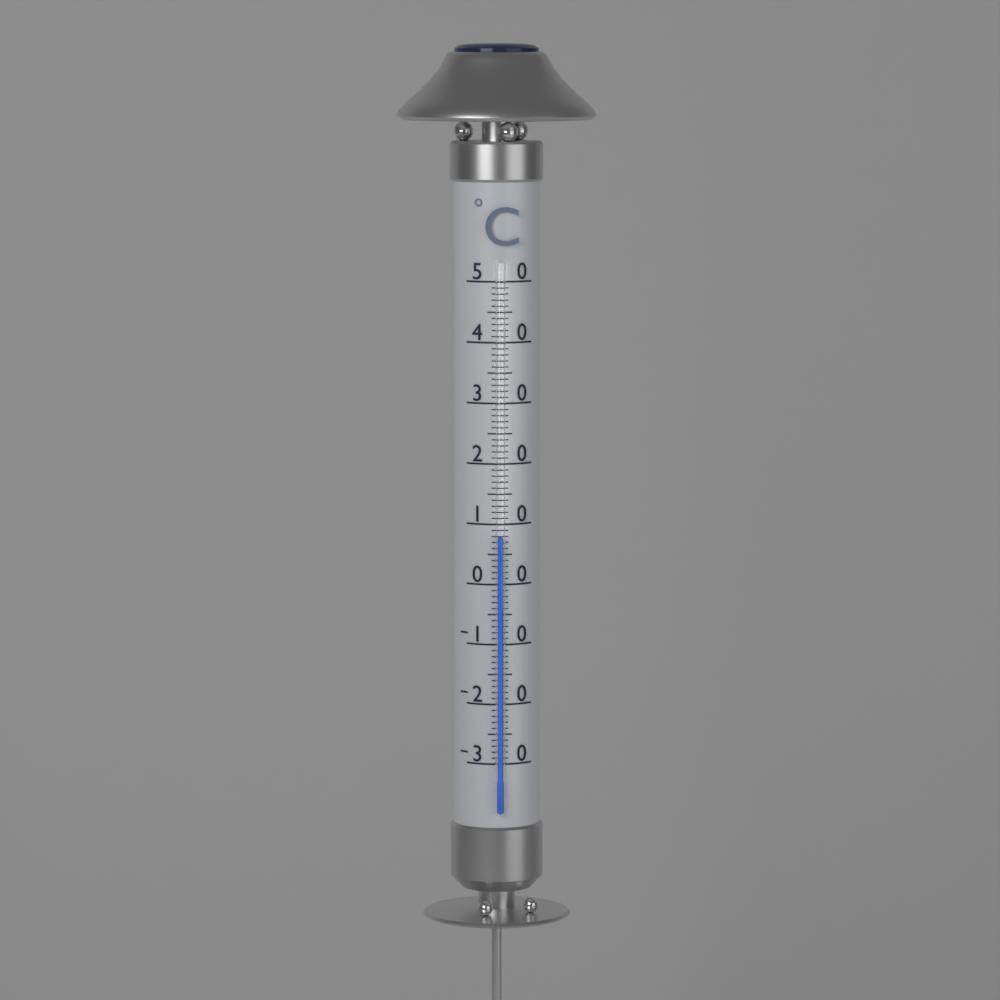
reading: 8 °C
